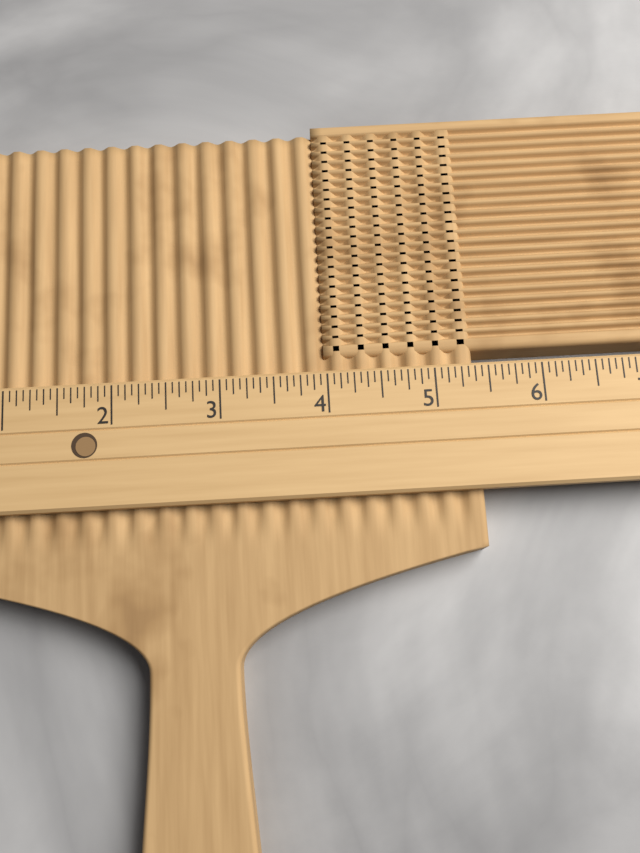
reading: 5.3750 (no unit)
